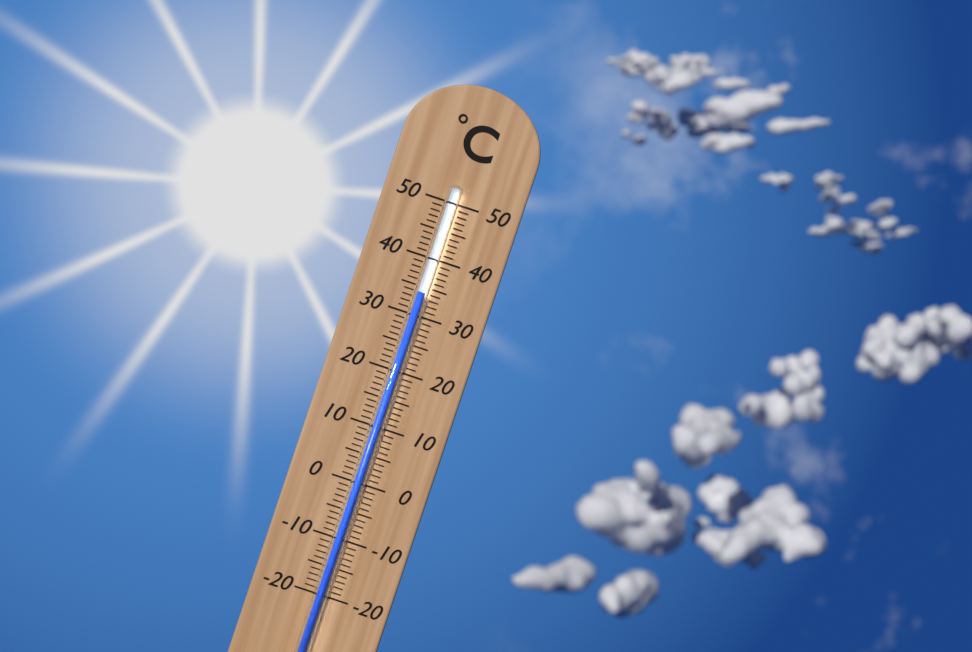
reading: 34 °C
